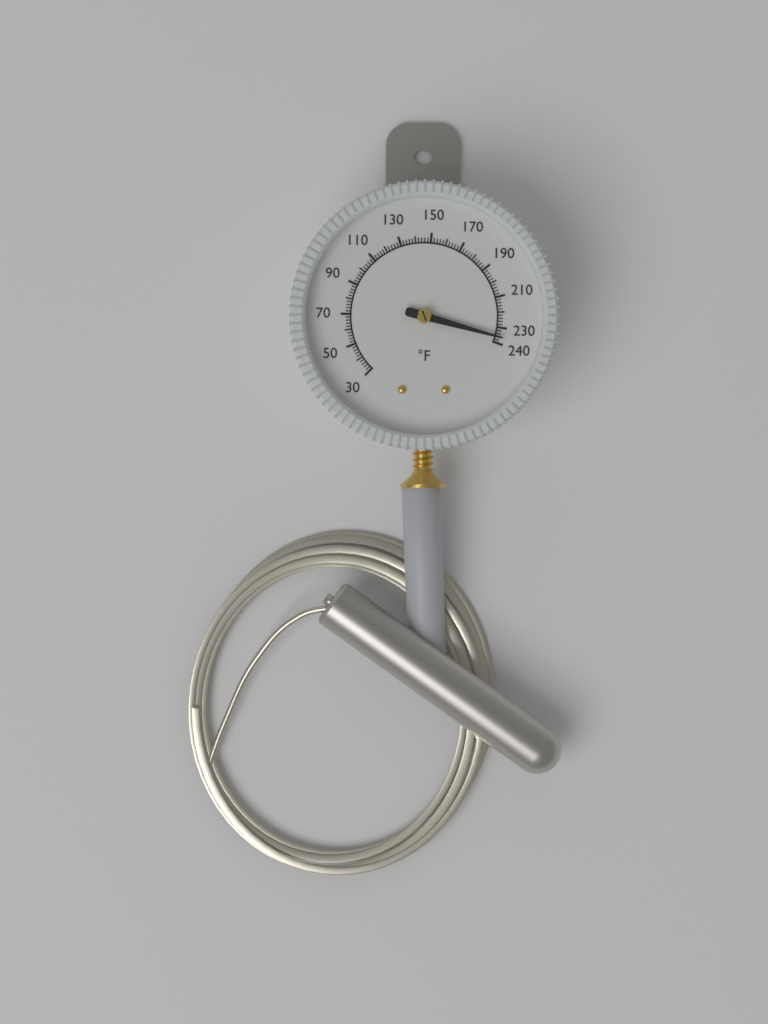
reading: 236 °F
